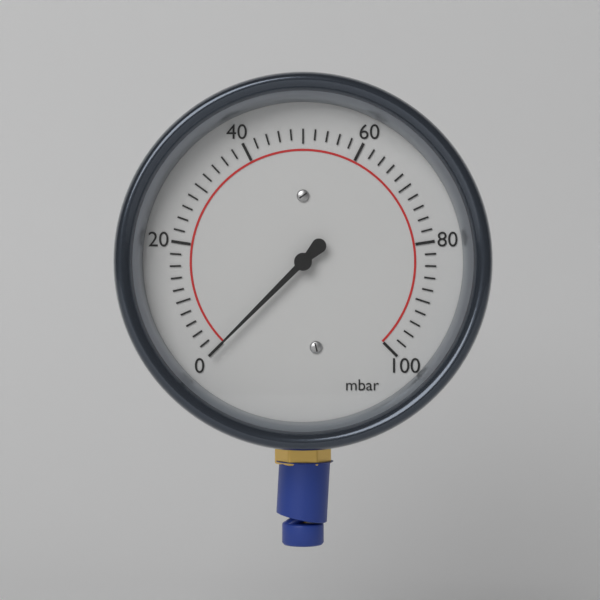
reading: 0 mbar
